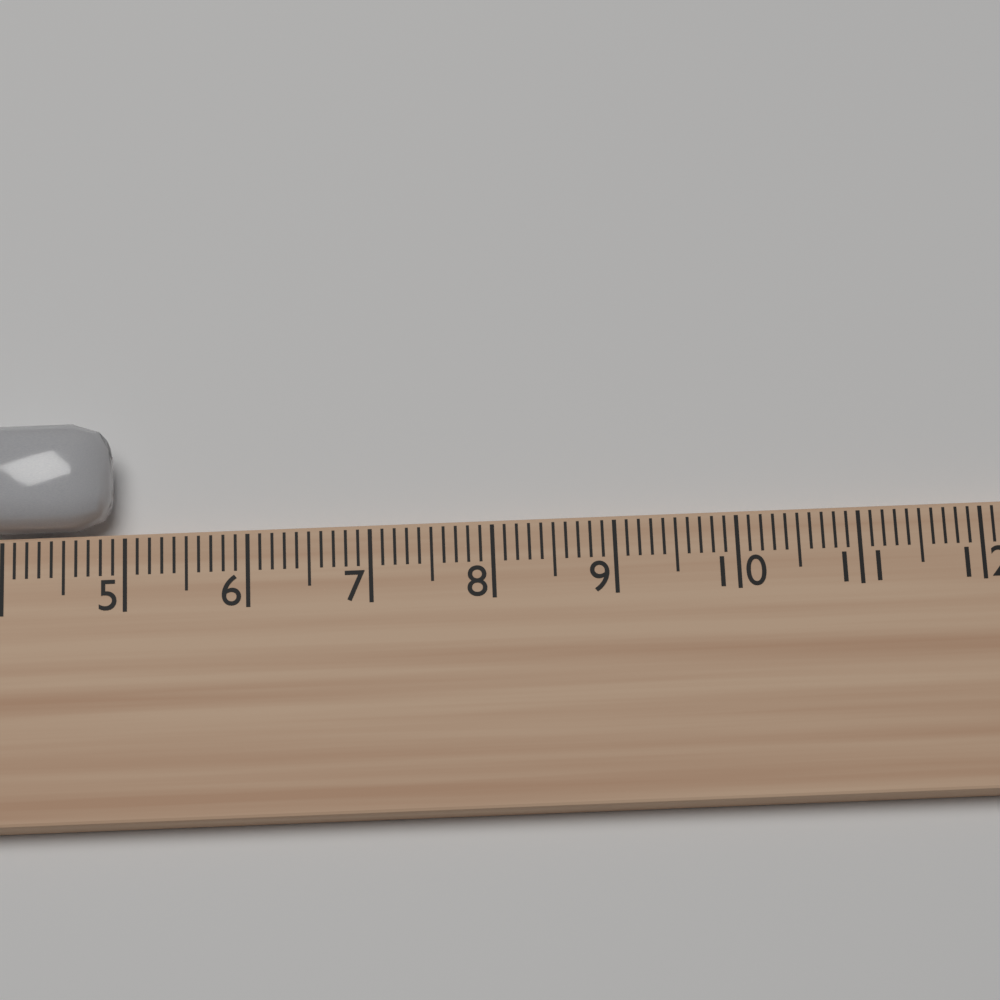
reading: 4.9 cm
